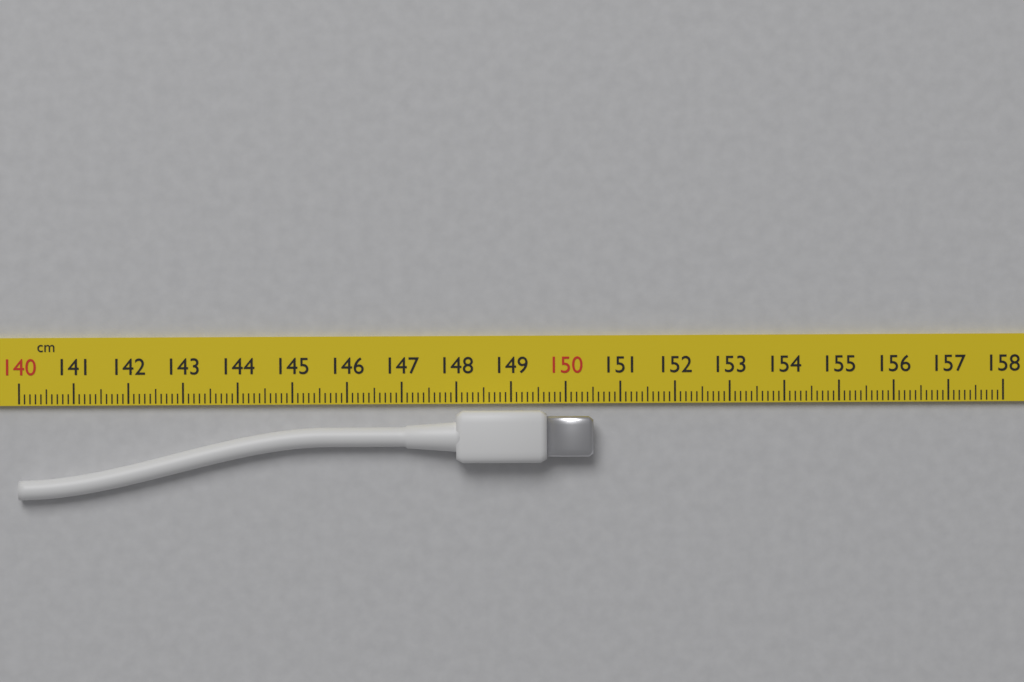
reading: 150.5 cm
